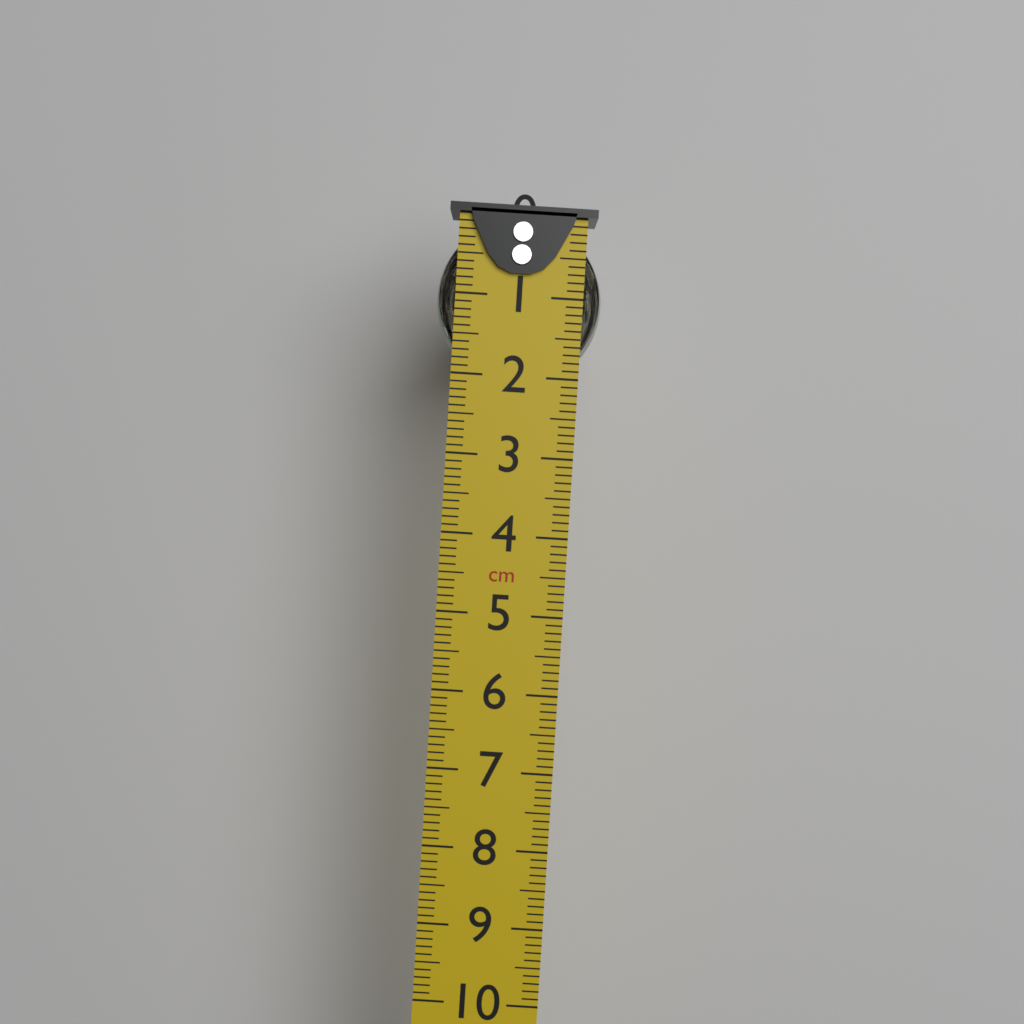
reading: 2.1 cm
